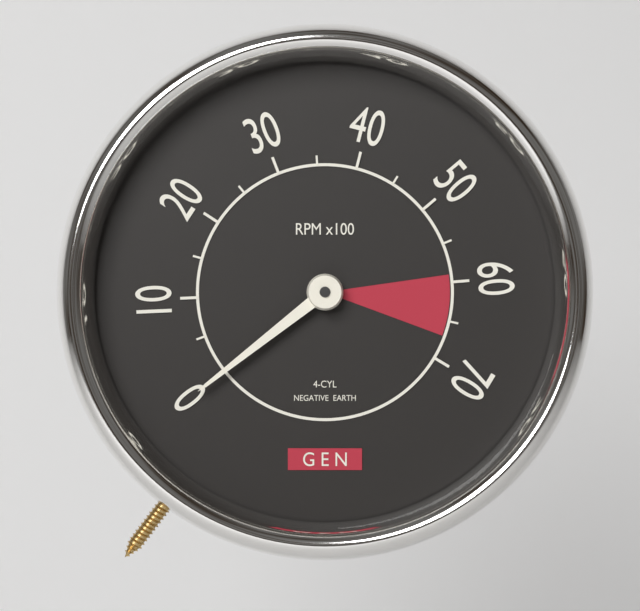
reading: 0 RPM
